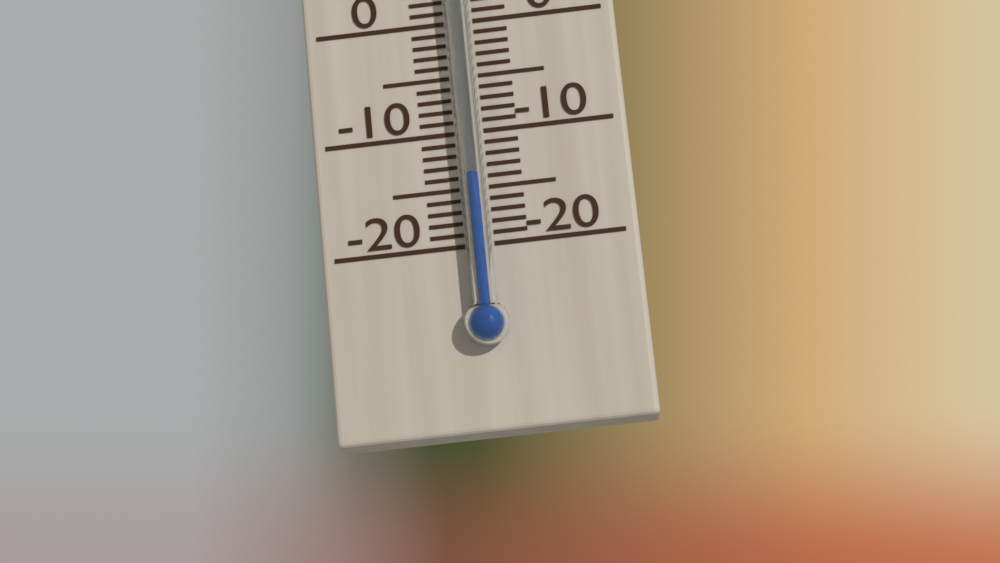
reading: -14 °C
